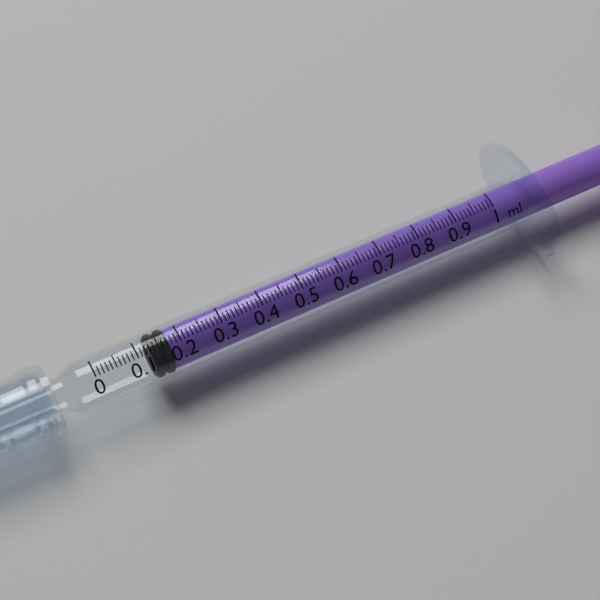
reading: 0.13 ml
